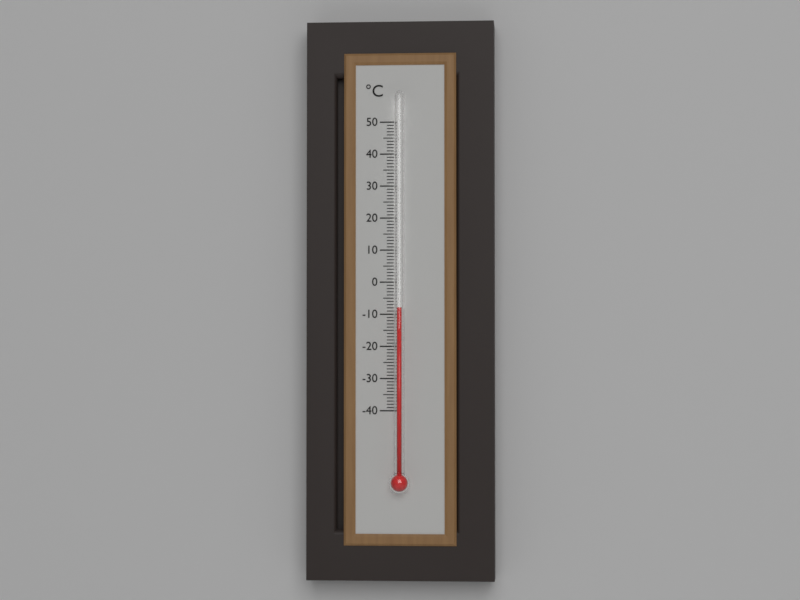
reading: -8 °C
